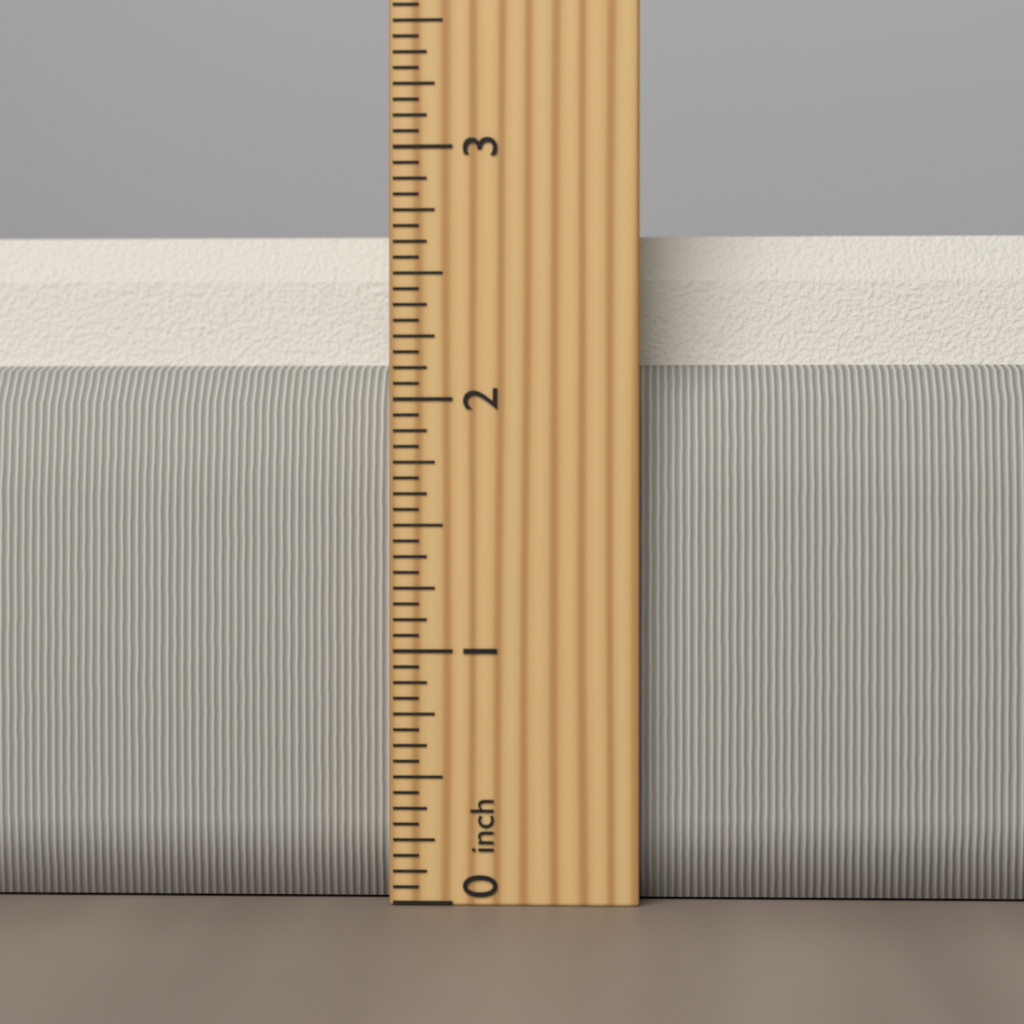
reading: 2.6875 inch
